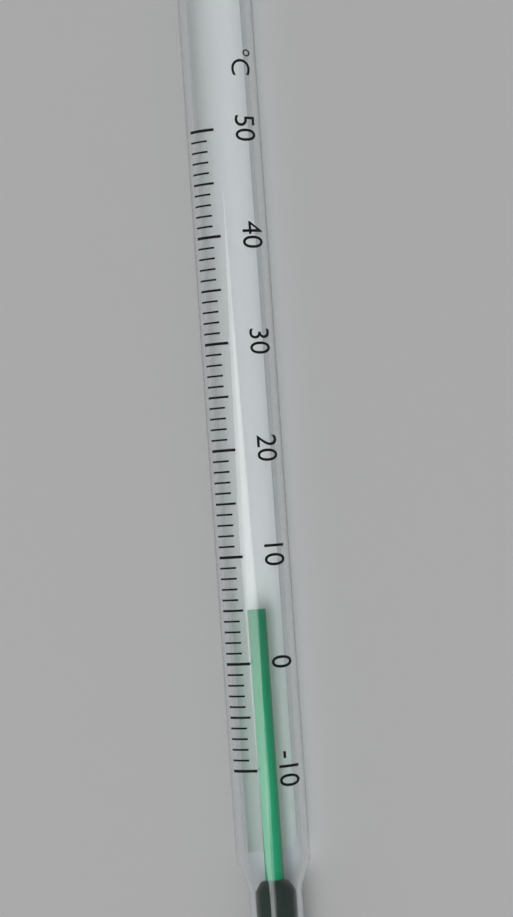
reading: 5 °C
